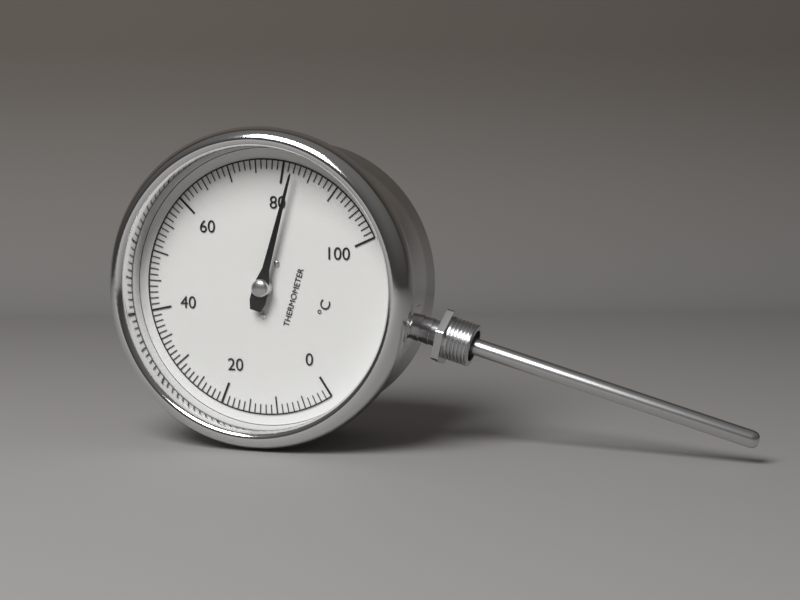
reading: 82 °C
